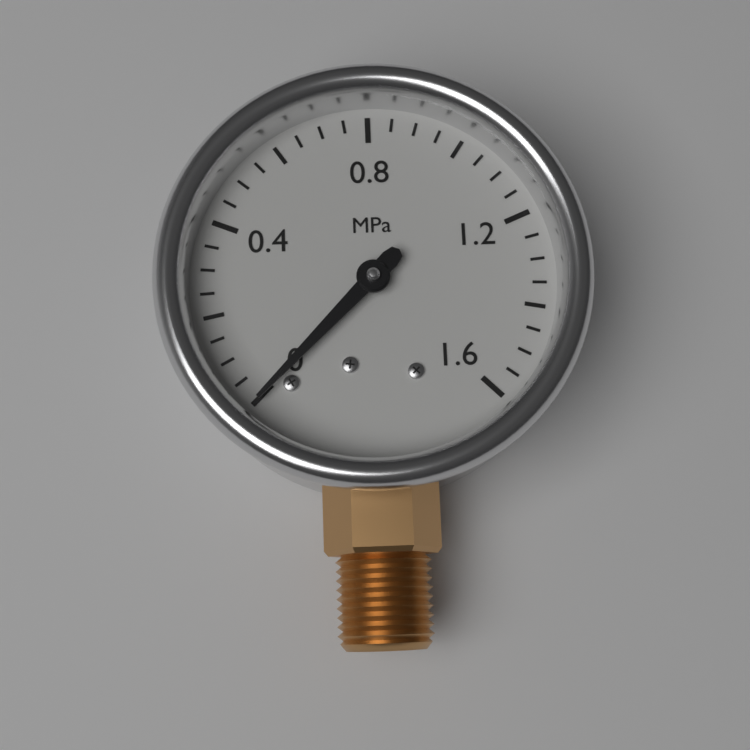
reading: 0.00 MPa
